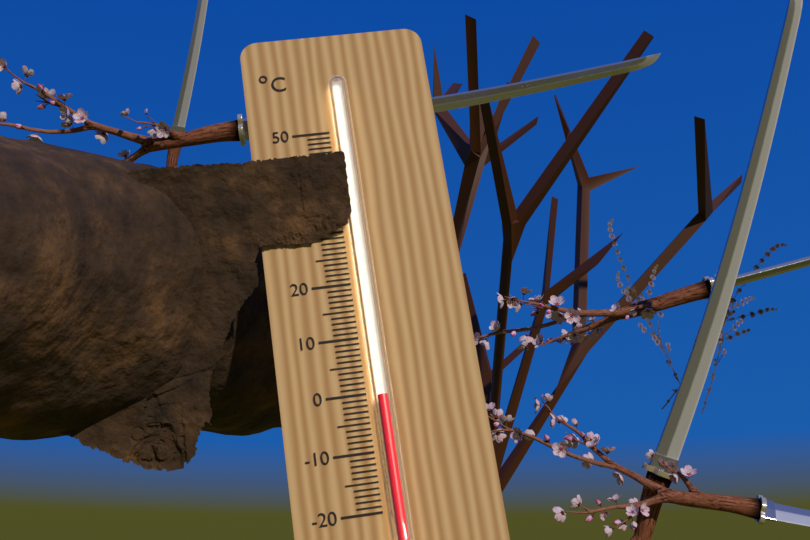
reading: -1 °C
